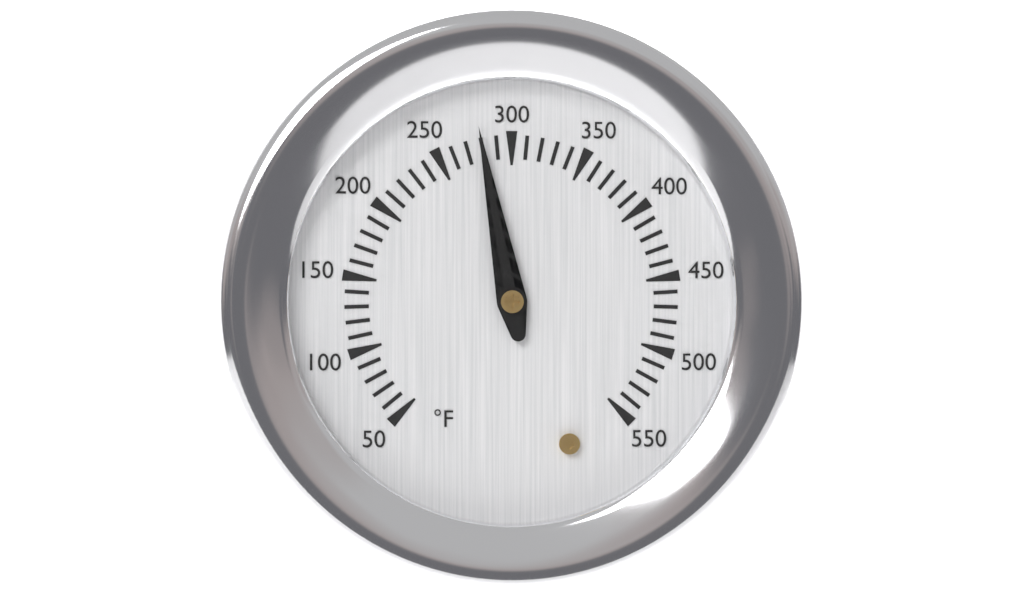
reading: 280 °F
